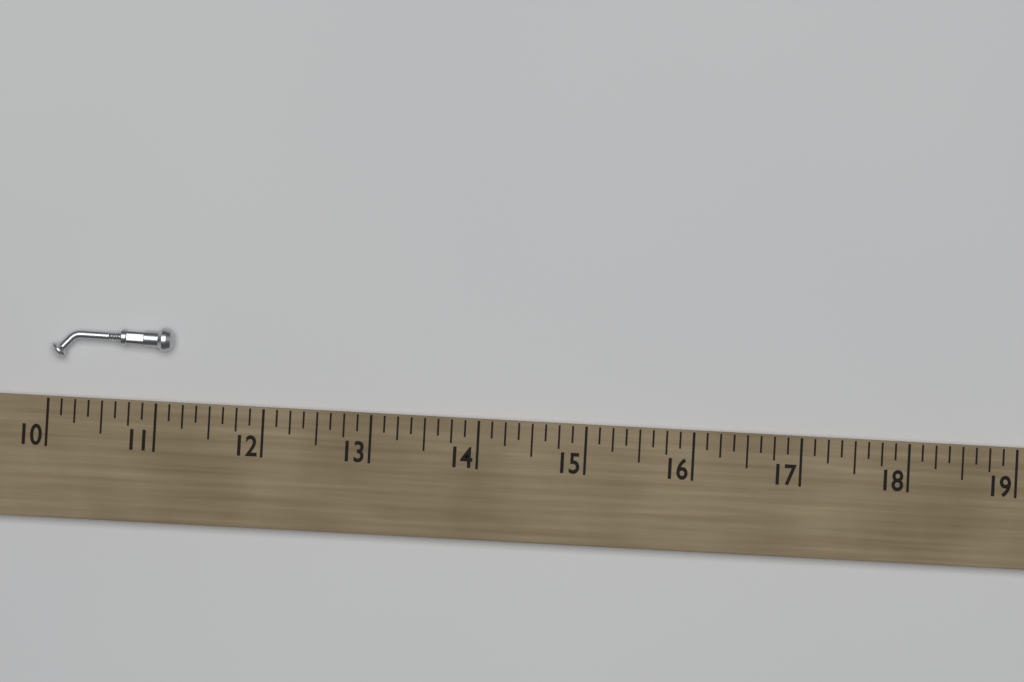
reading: 11.125 (no unit)
